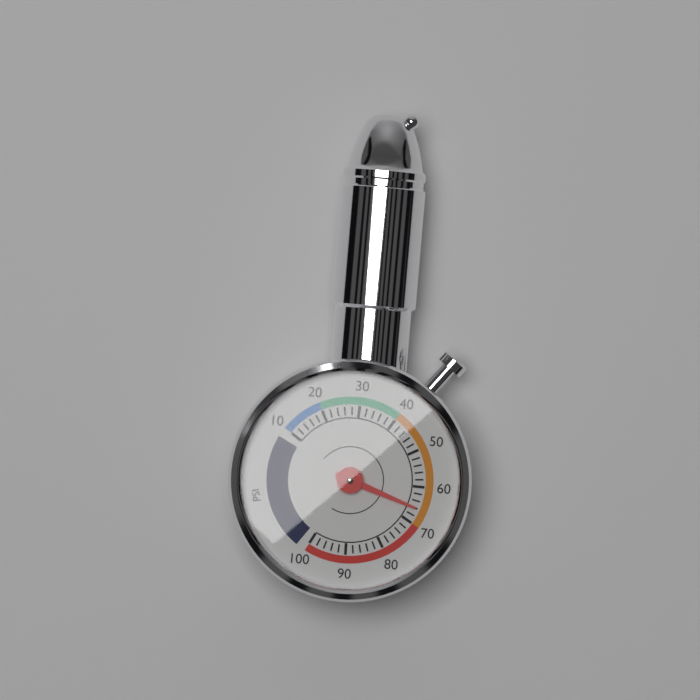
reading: 66 psi
